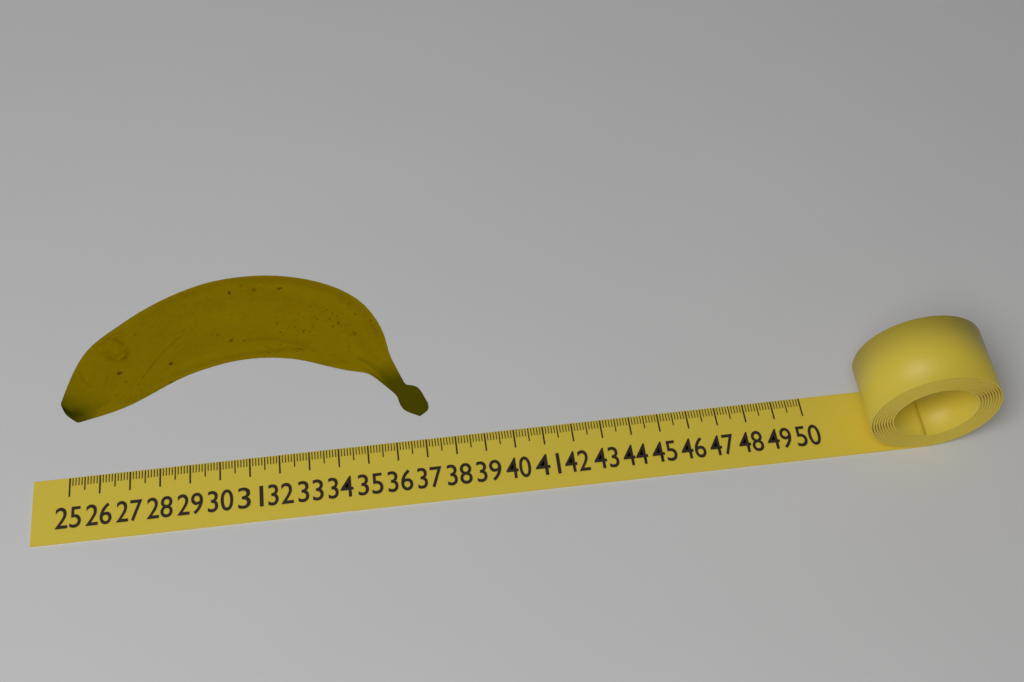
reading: 37.2 (no unit)
